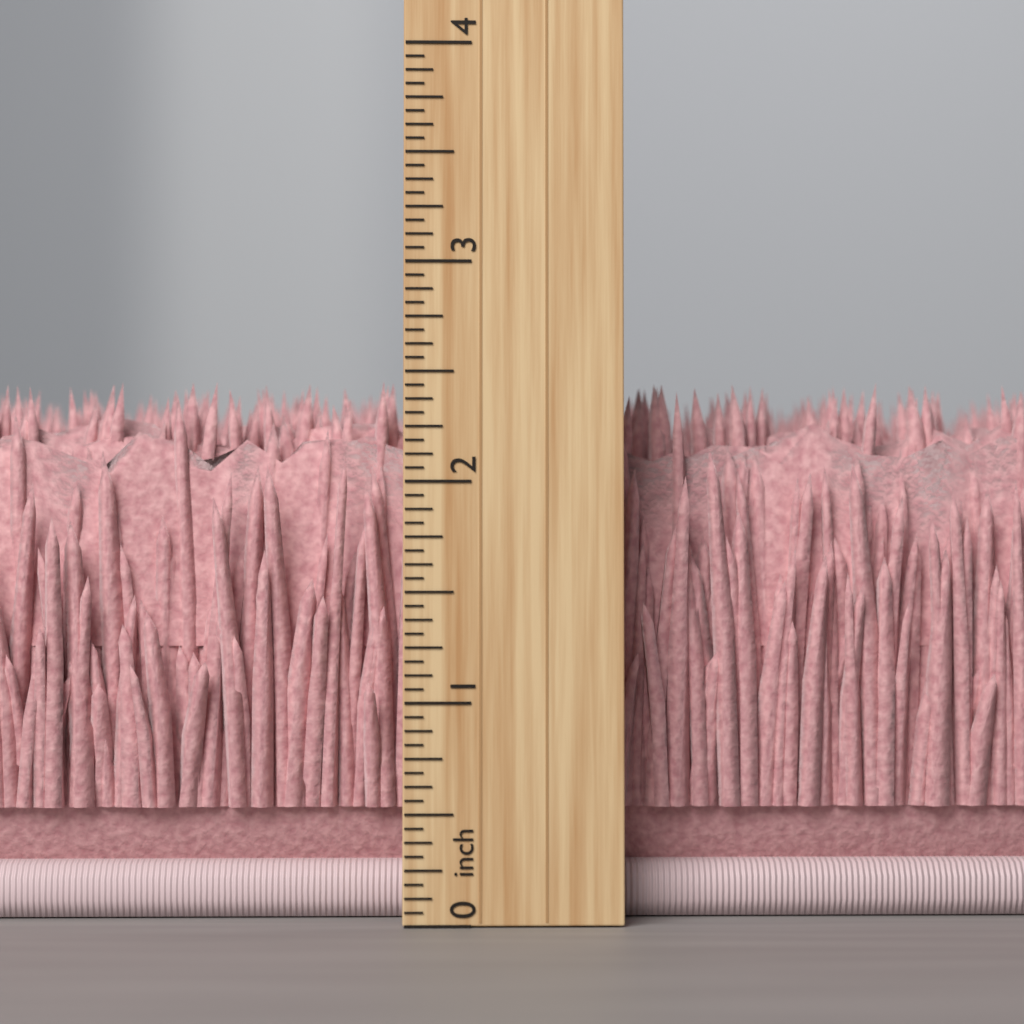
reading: 2.5000 inch
